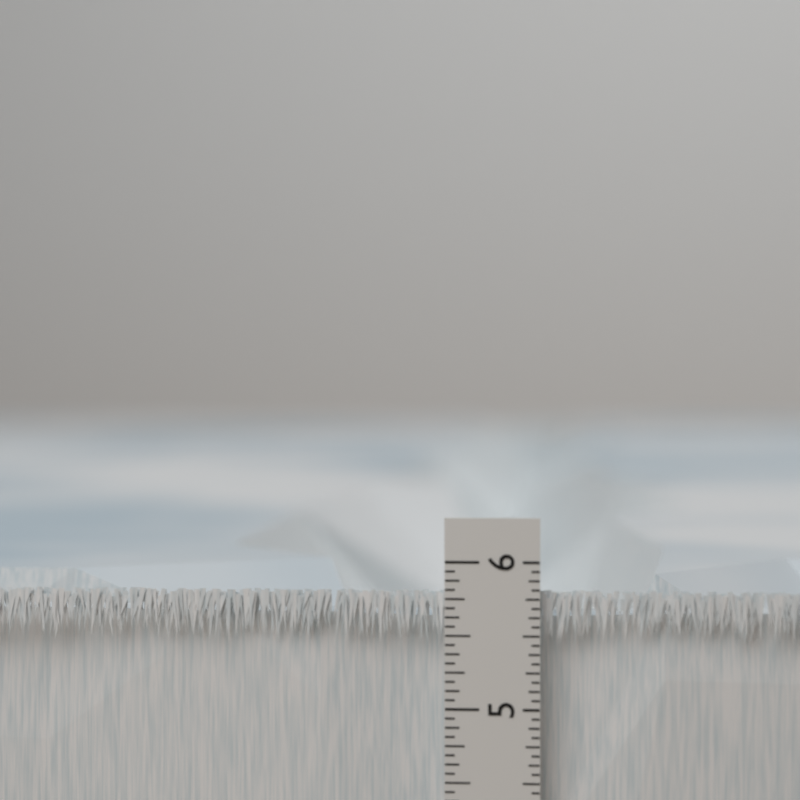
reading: 5.8125 in
